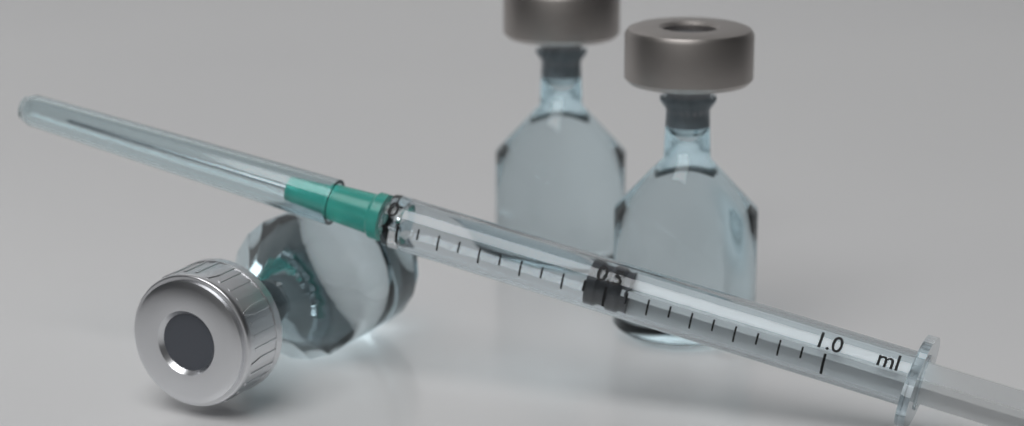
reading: 0.45 ml
